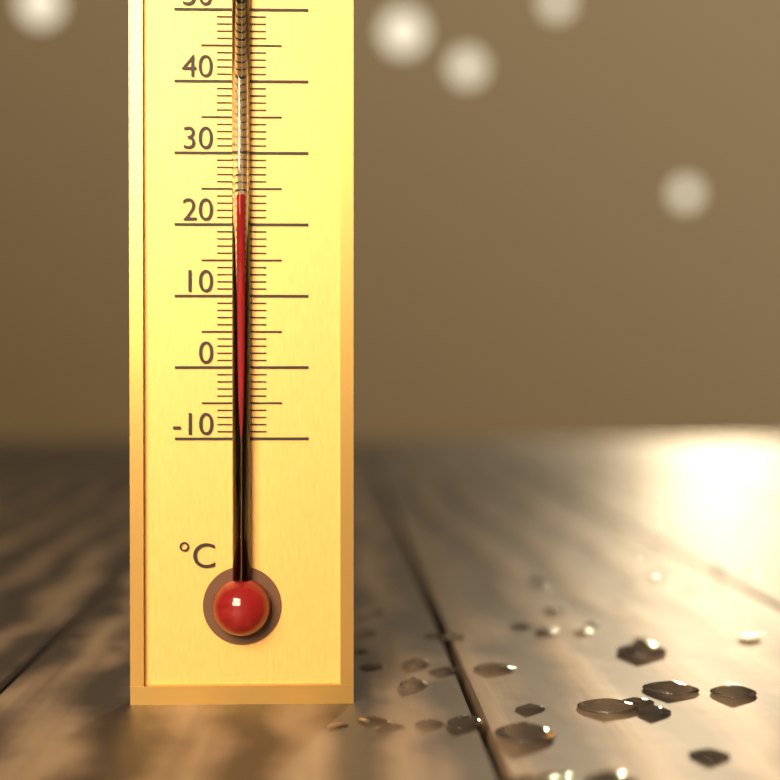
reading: 24 °C
